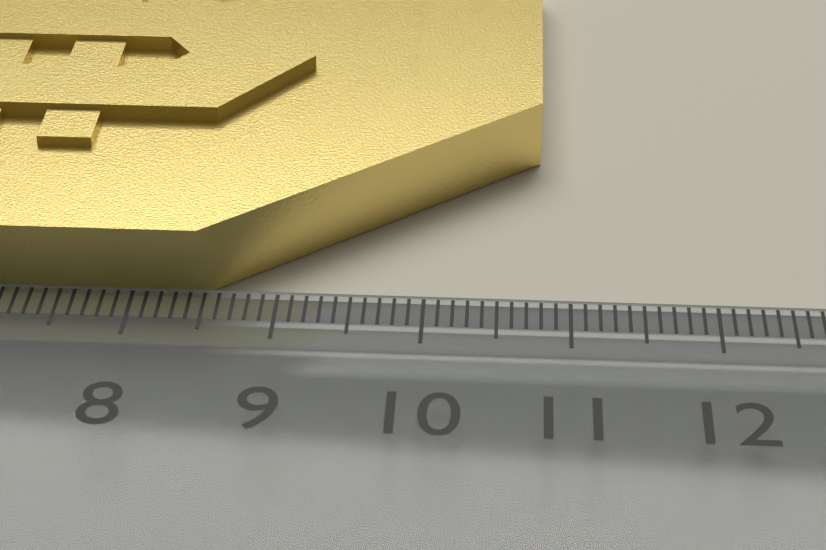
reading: 10.8 cm
